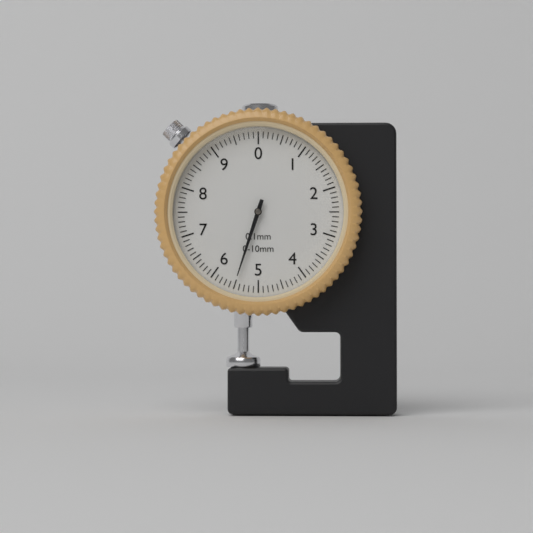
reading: 5.5 mm
